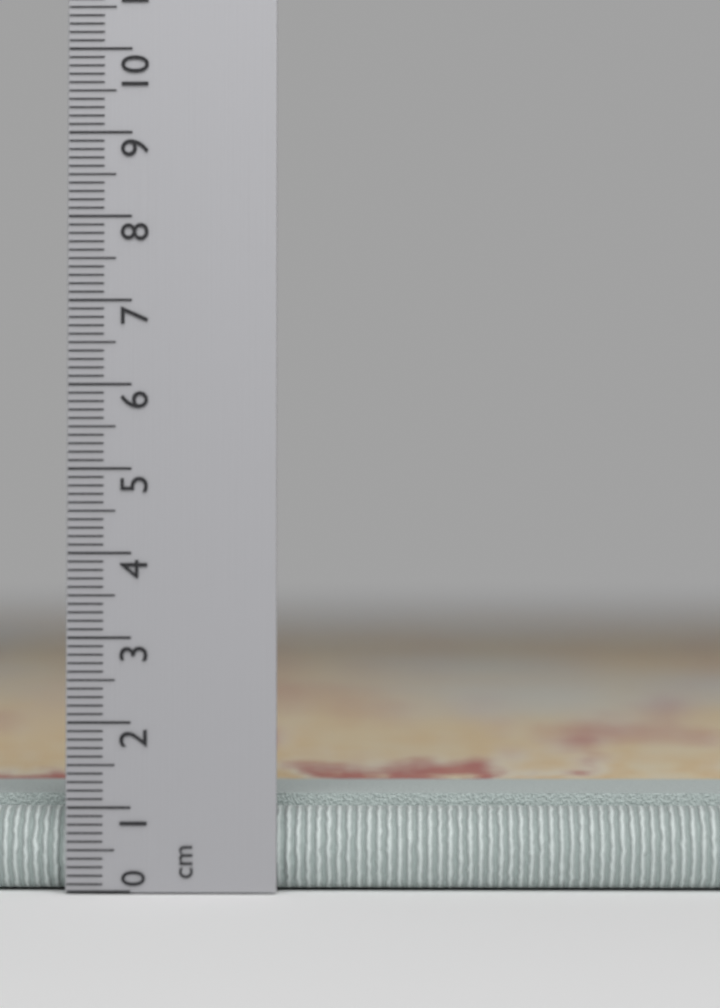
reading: 1.2 cm
